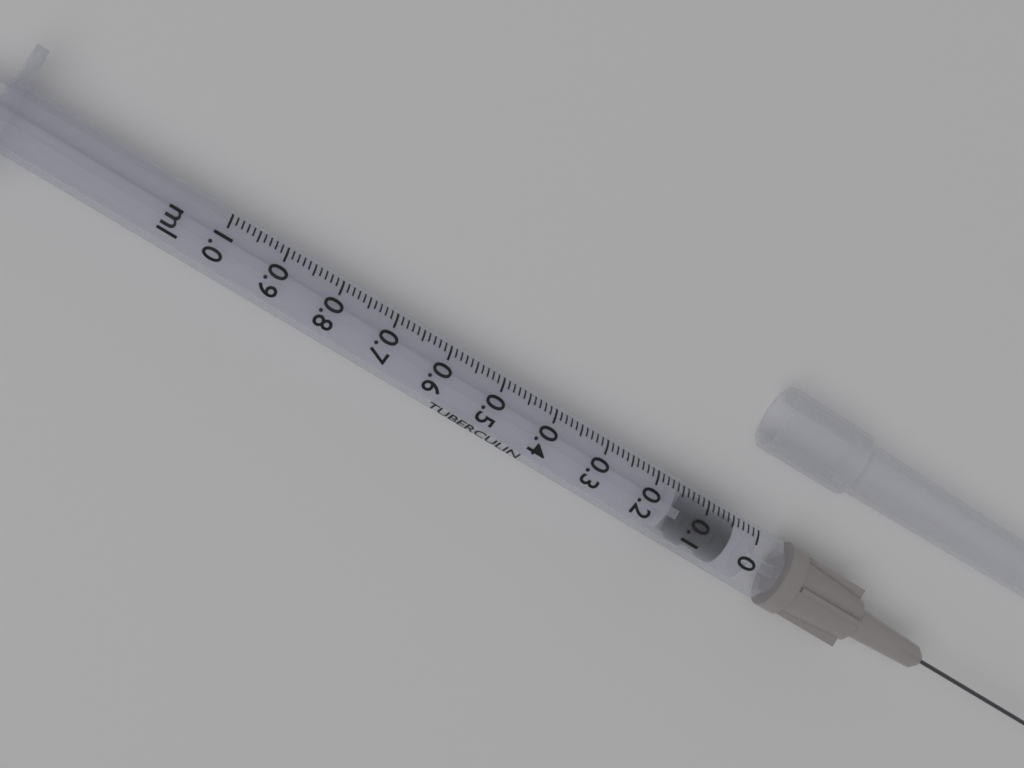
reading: 0.04 ml
